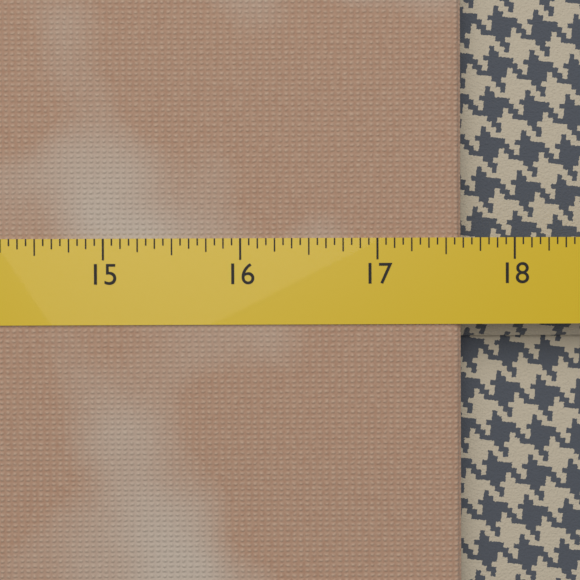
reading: 17.6250 (no unit)
